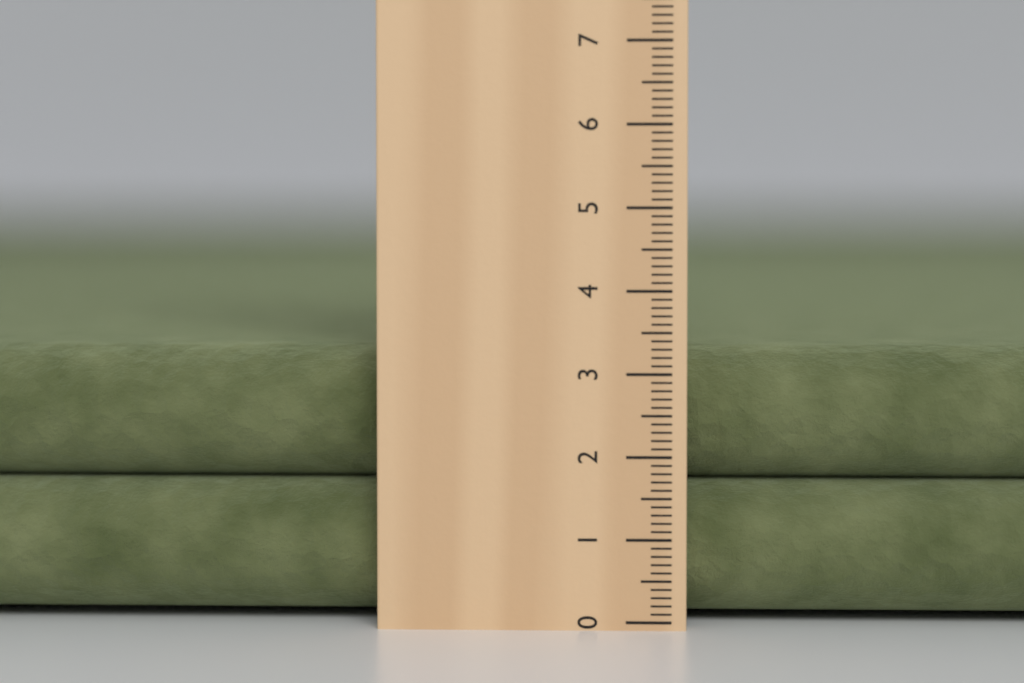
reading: 3.3 cm
